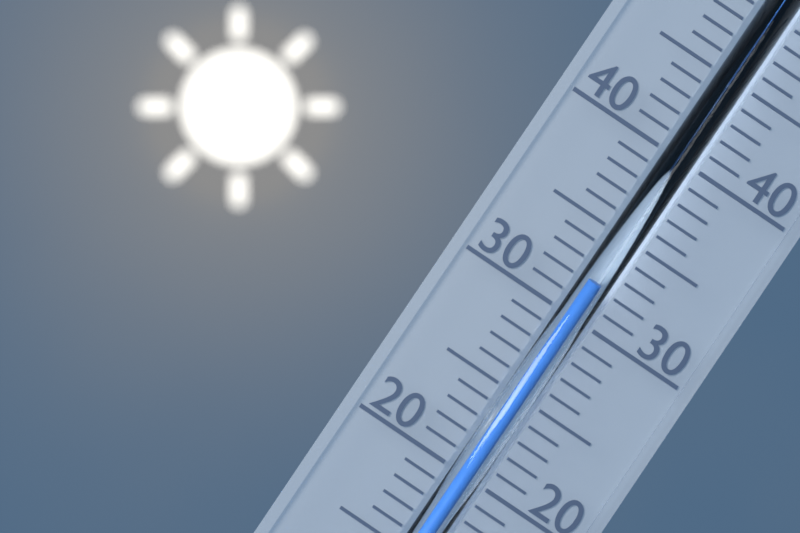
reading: 32 °C
